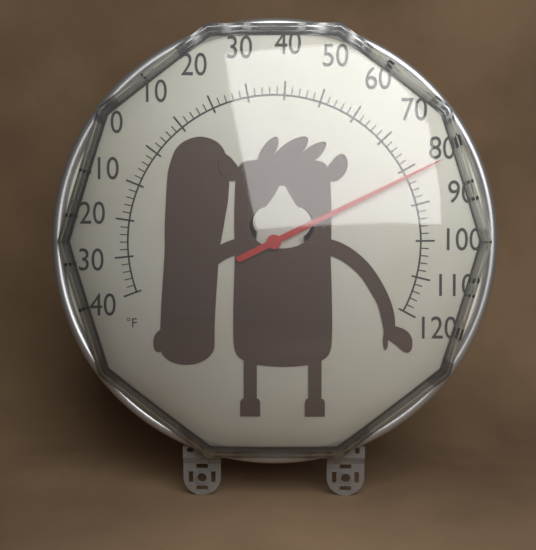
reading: 82 °F
